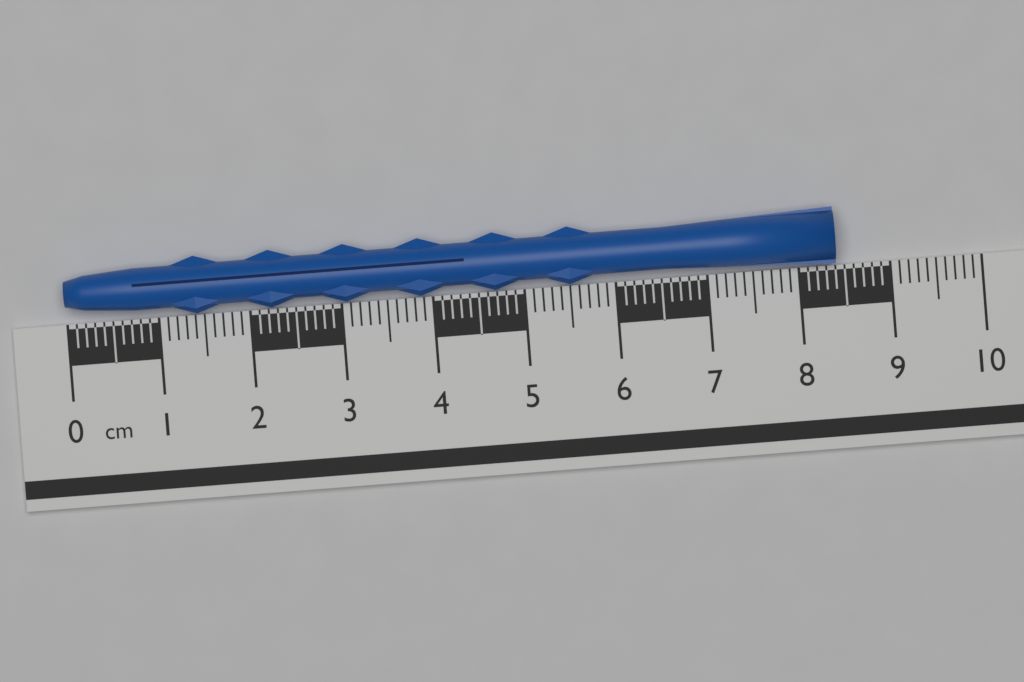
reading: 8.4 cm
